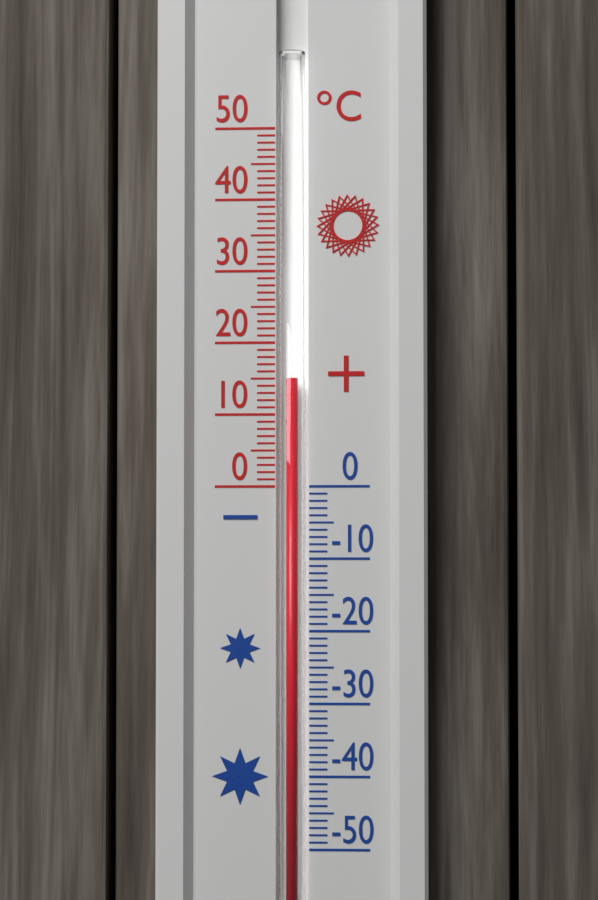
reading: 15 °C
